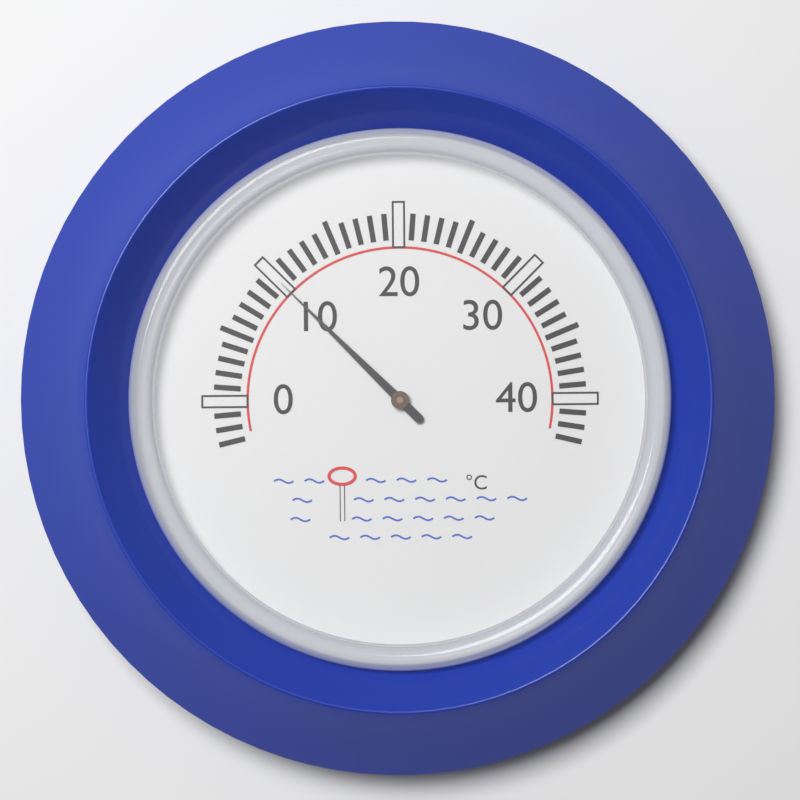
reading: 10 °C
